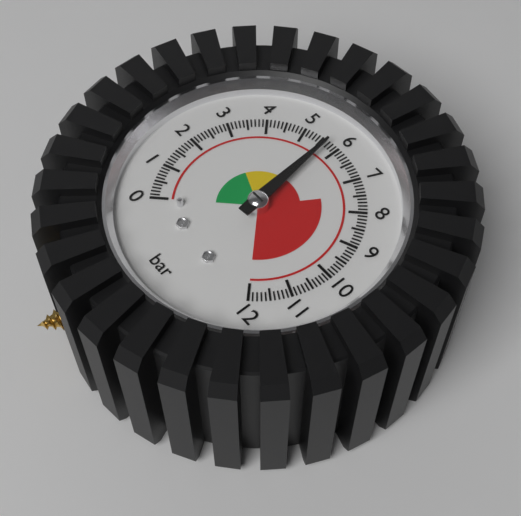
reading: 5.7 bar
